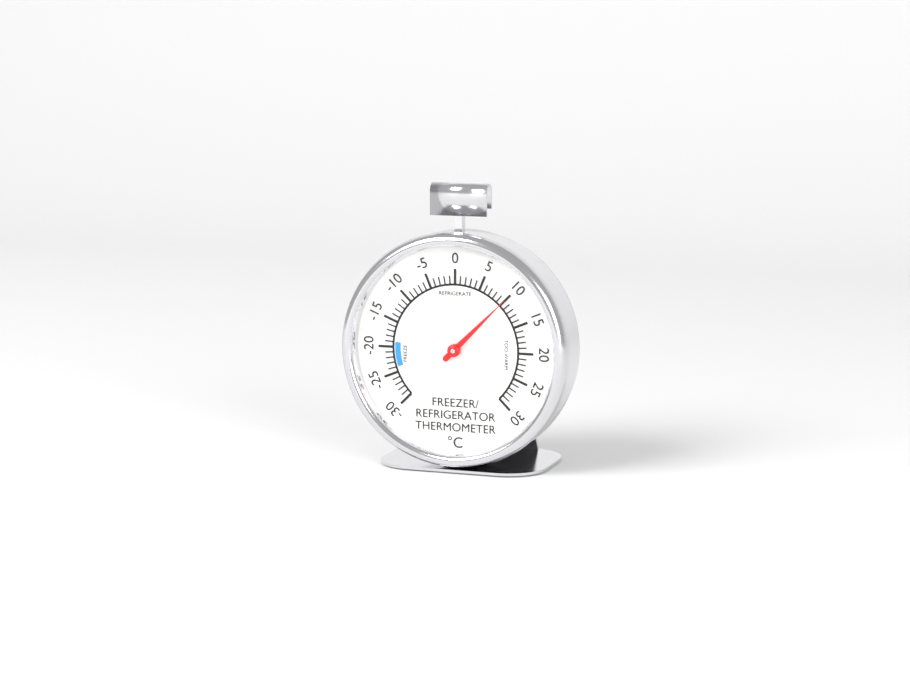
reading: 10 °C
